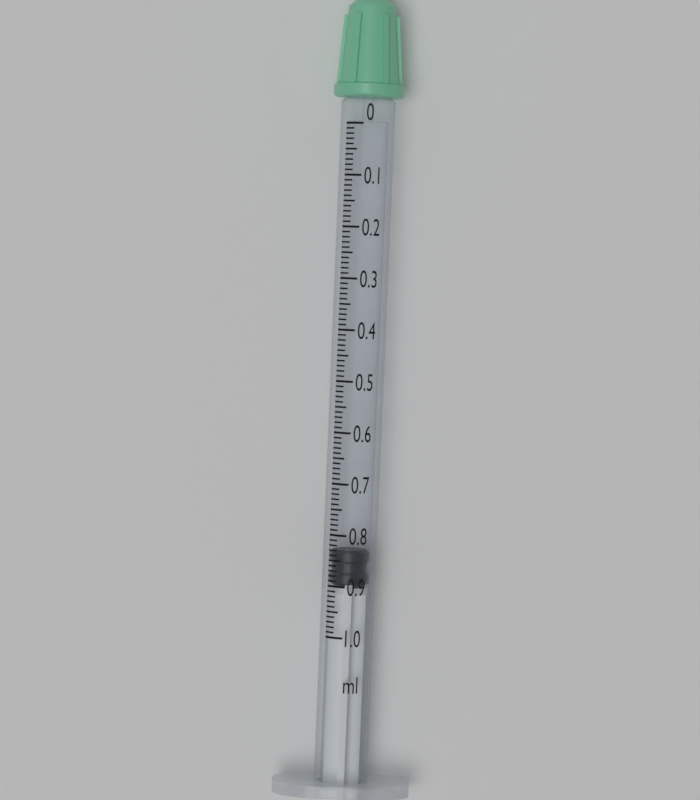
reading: 0.83 ml
